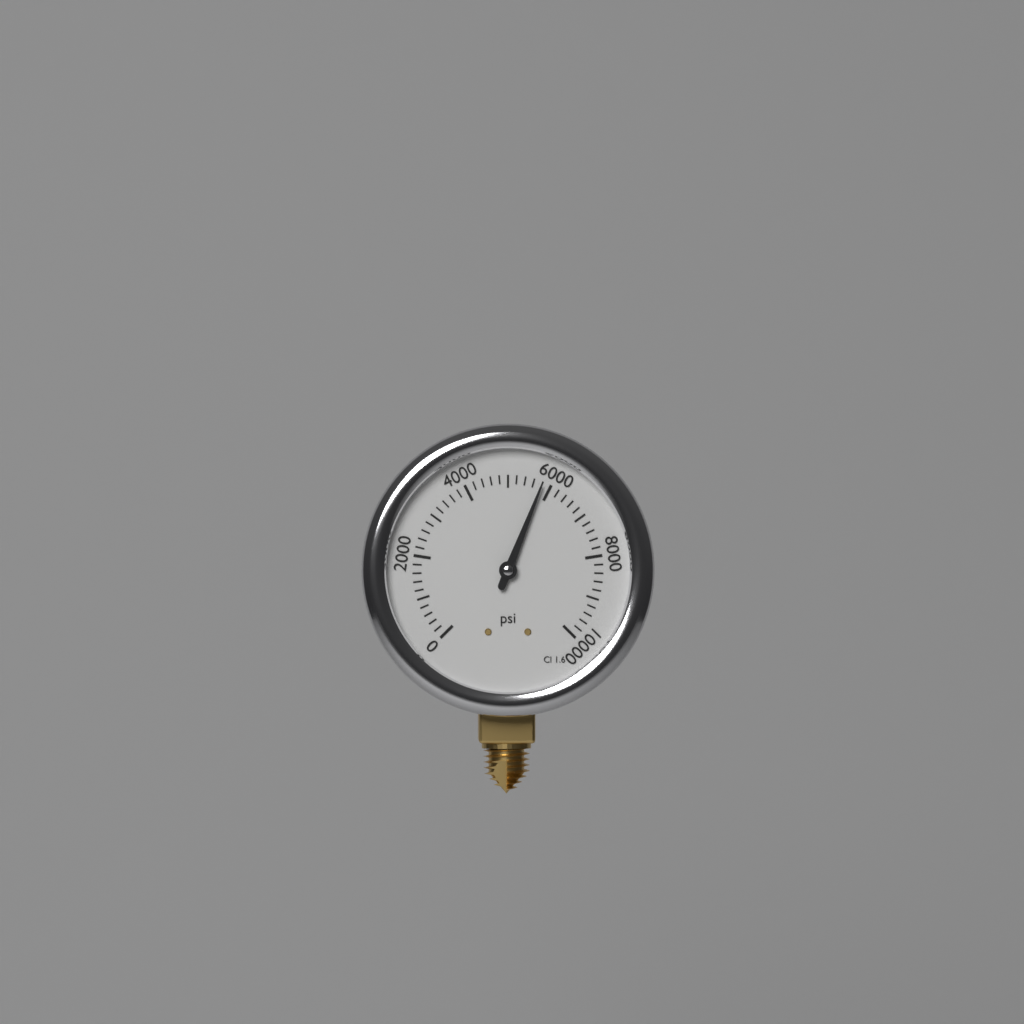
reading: 5800 psi
